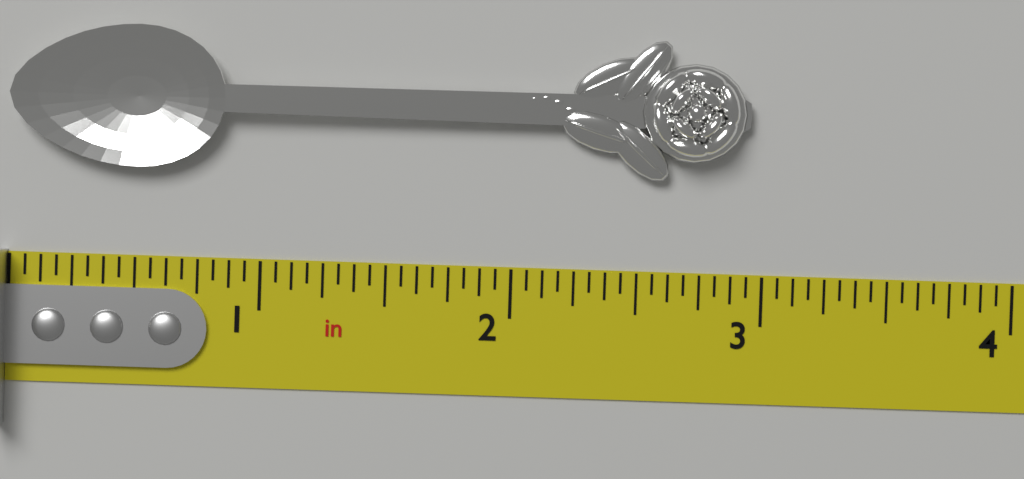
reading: 2.9375 in
